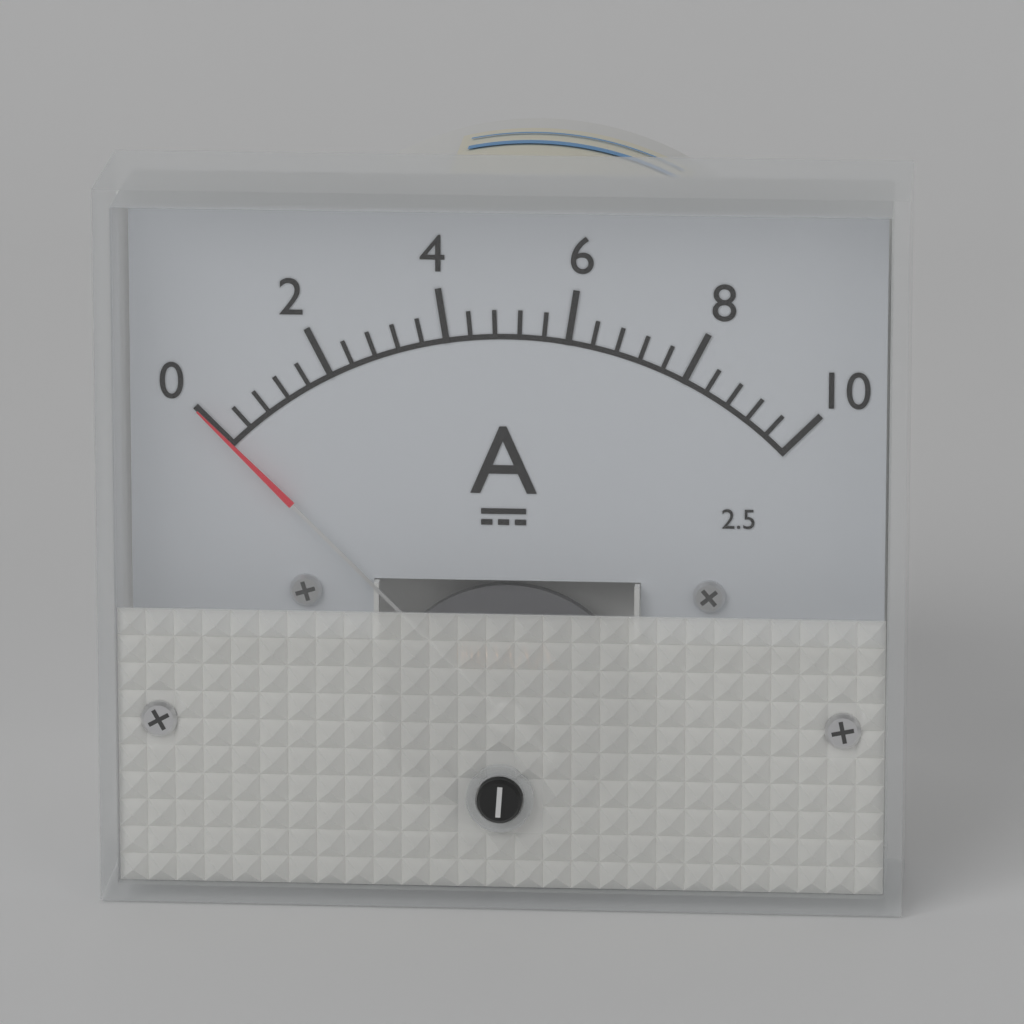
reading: 0.0 A
